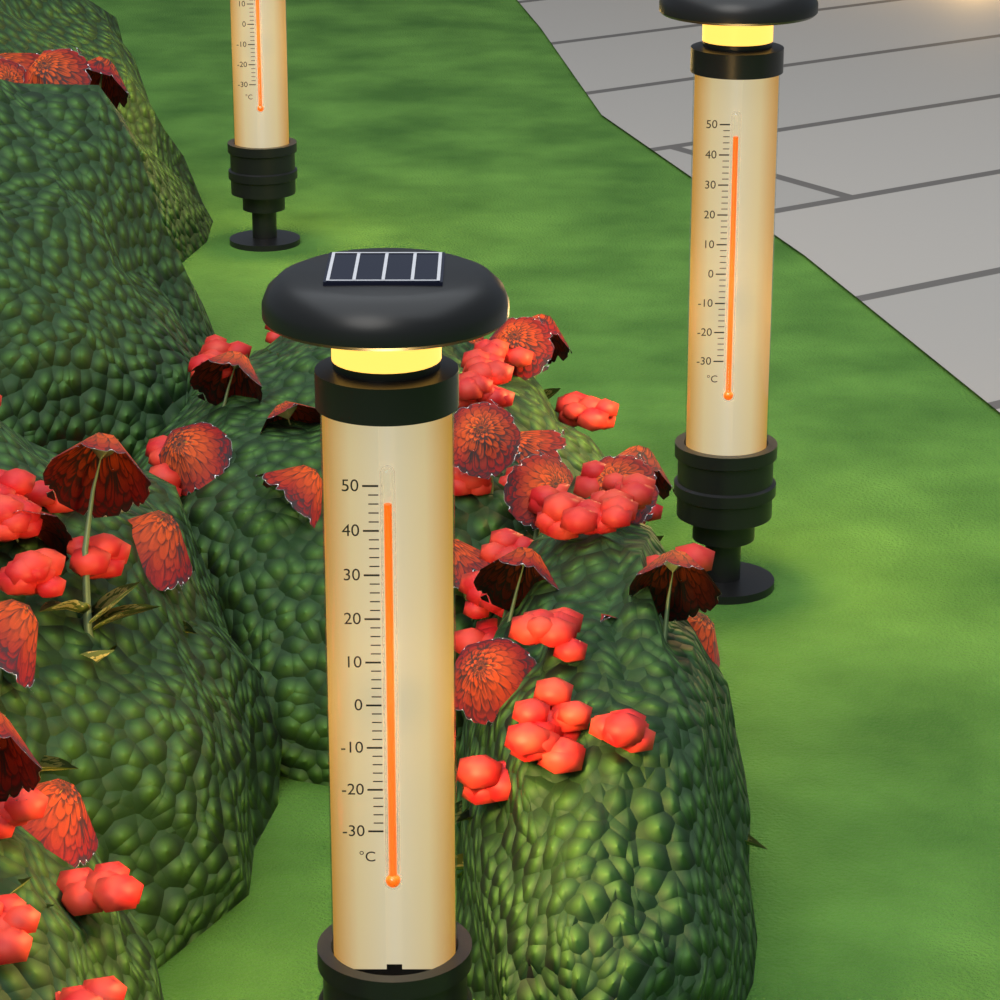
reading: 46 °C
